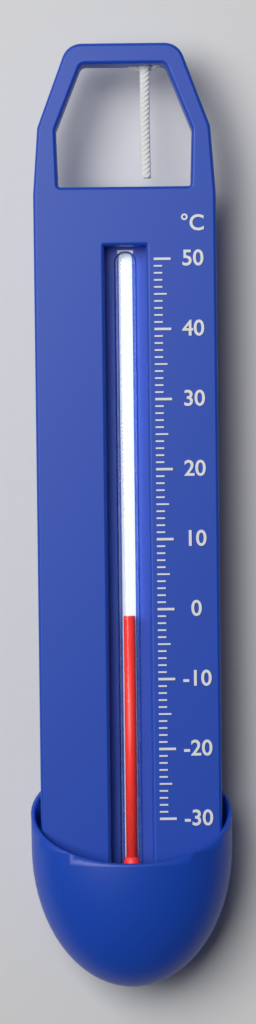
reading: -1 °C
